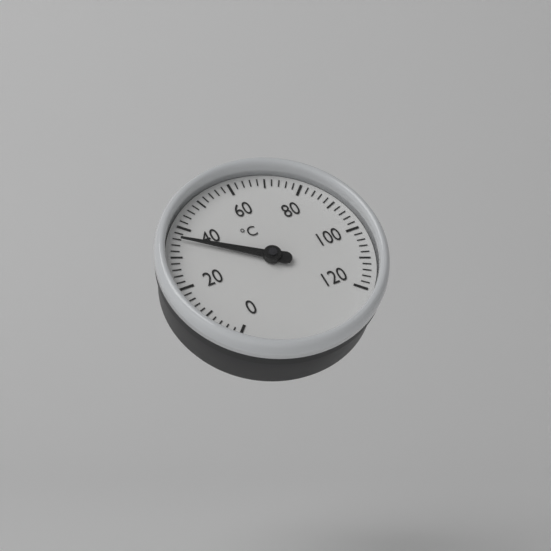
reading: 36 °C
